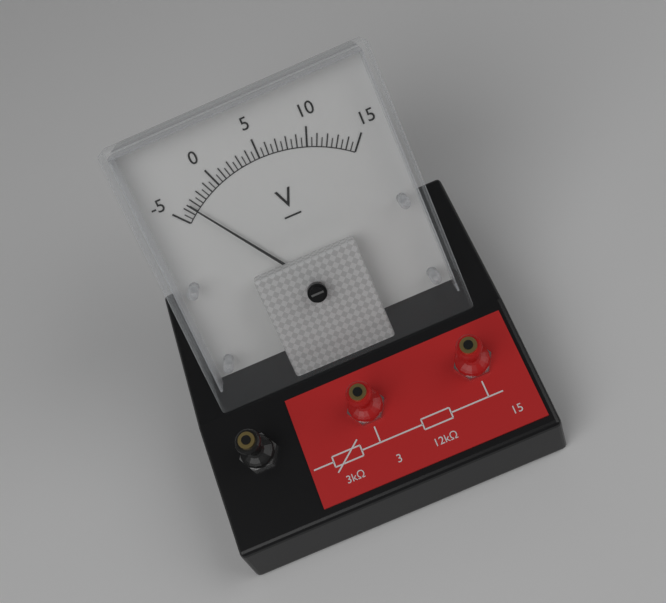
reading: -3.5 V
